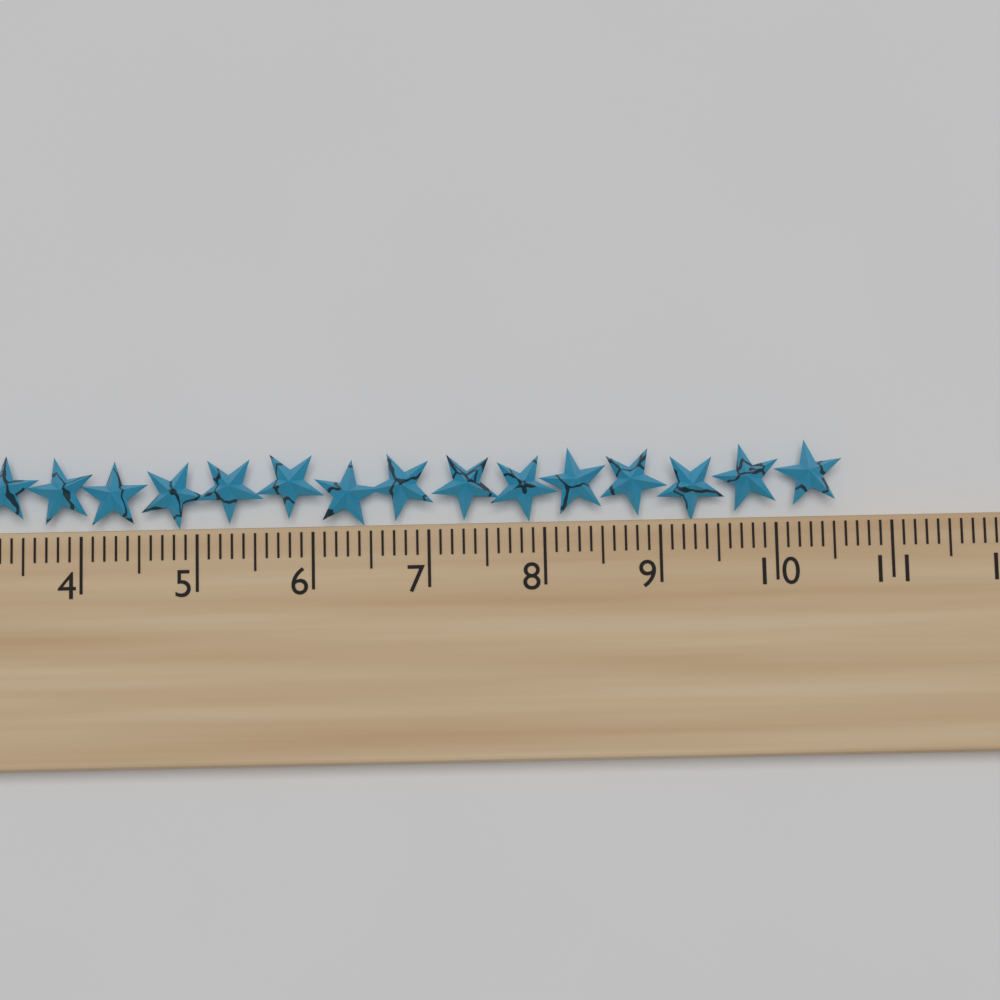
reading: 10.6 cm
